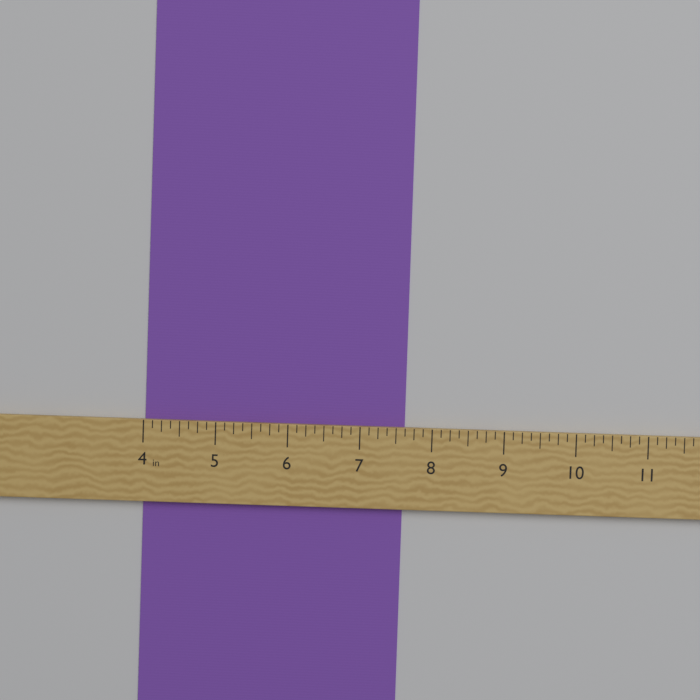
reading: 7.625 in
